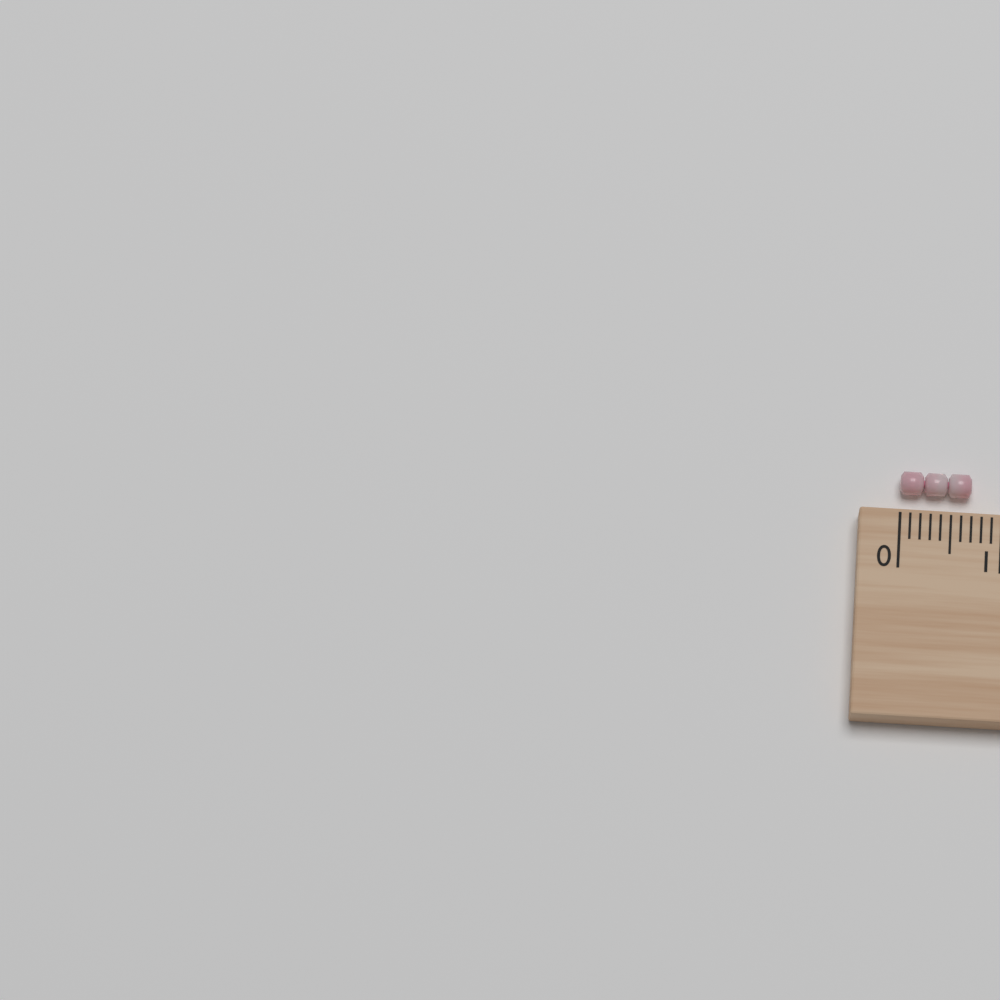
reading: 0.7 cm
